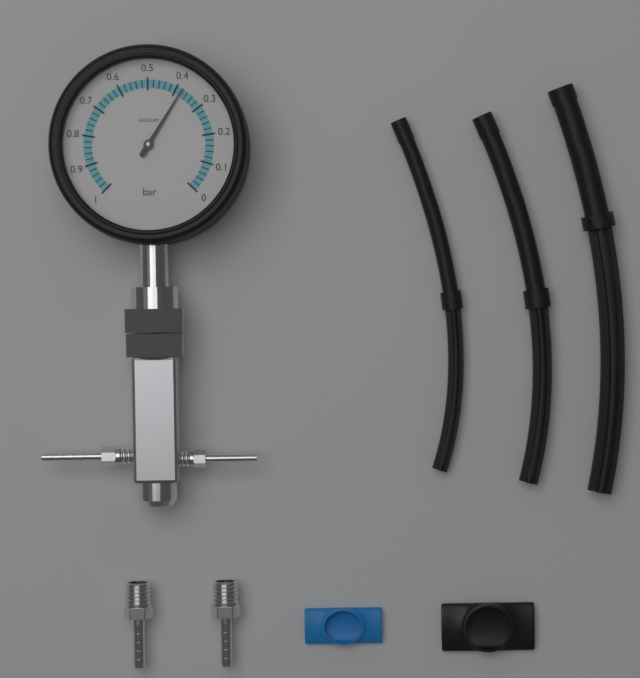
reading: 0.38 bar
